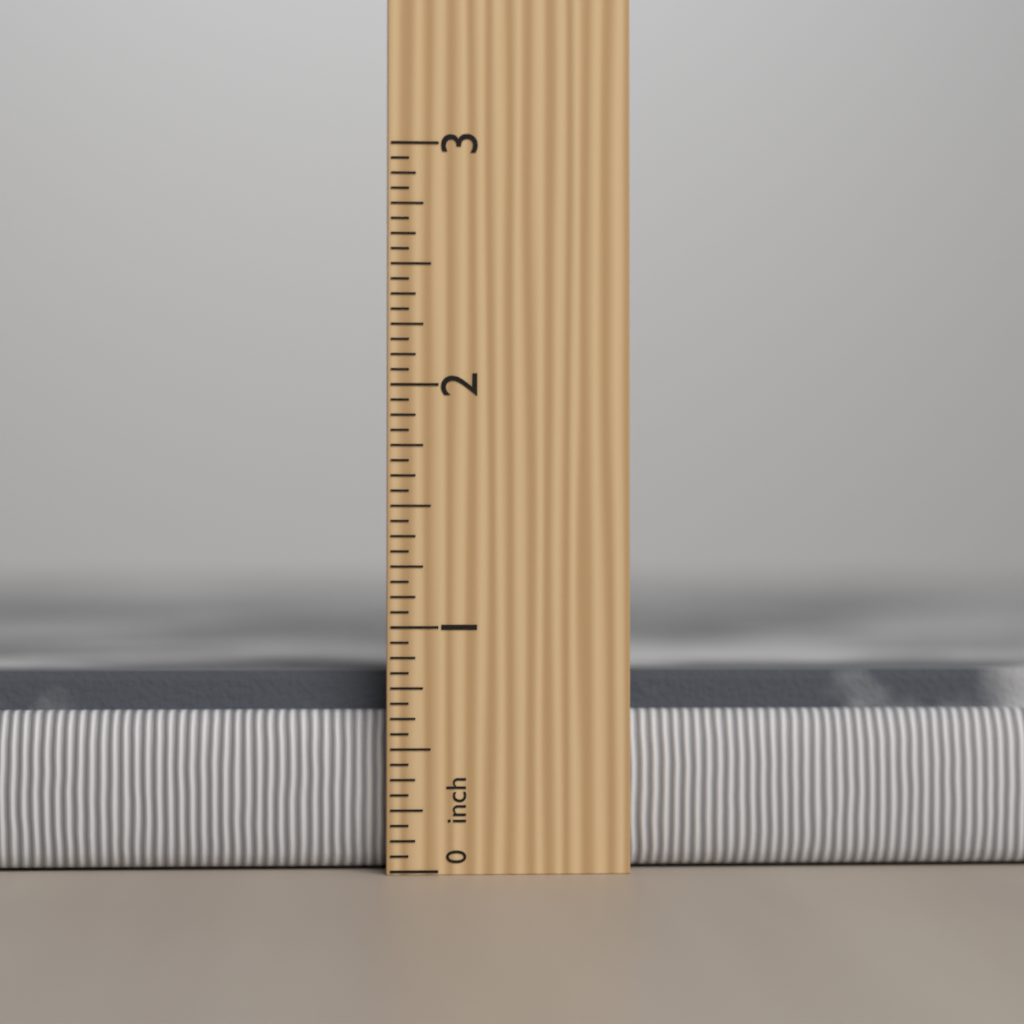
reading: 0.8125 in
